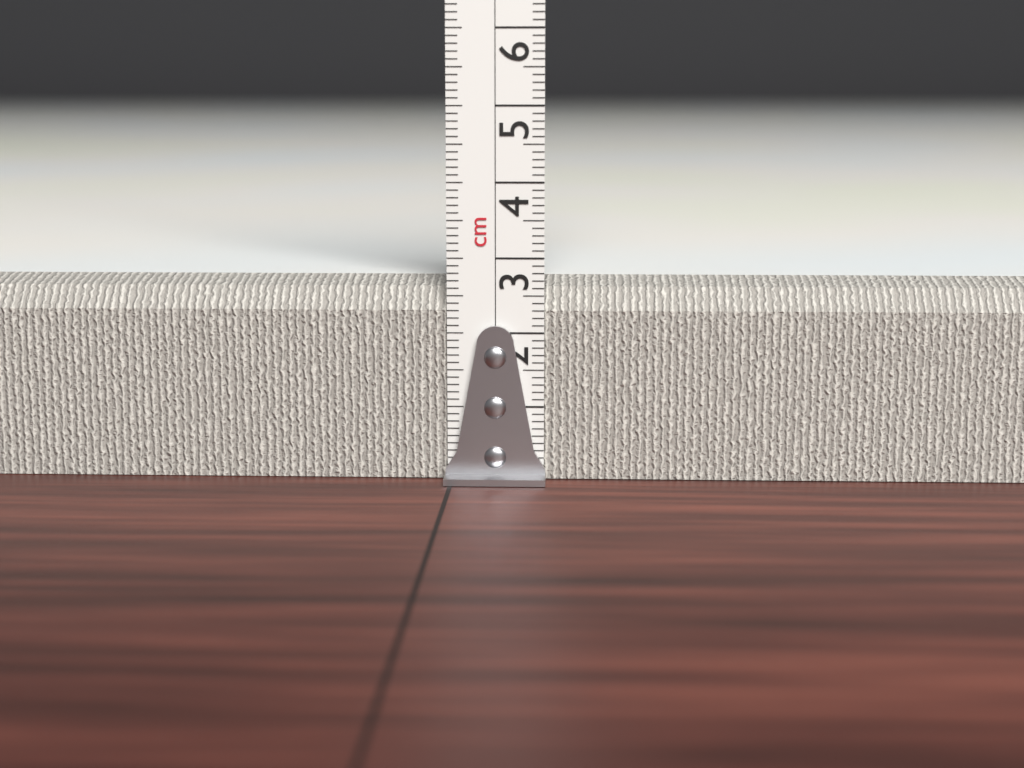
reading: 2.7 cm
